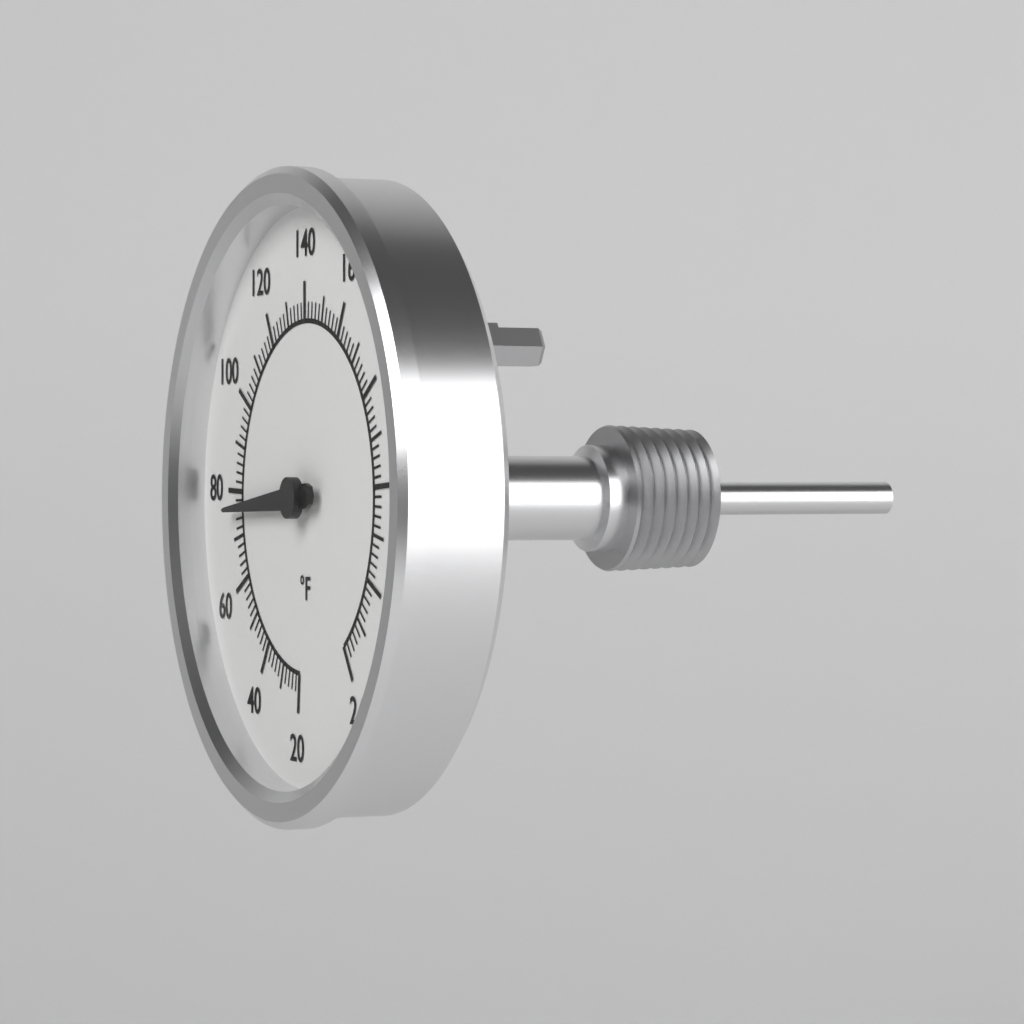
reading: 76 °F
